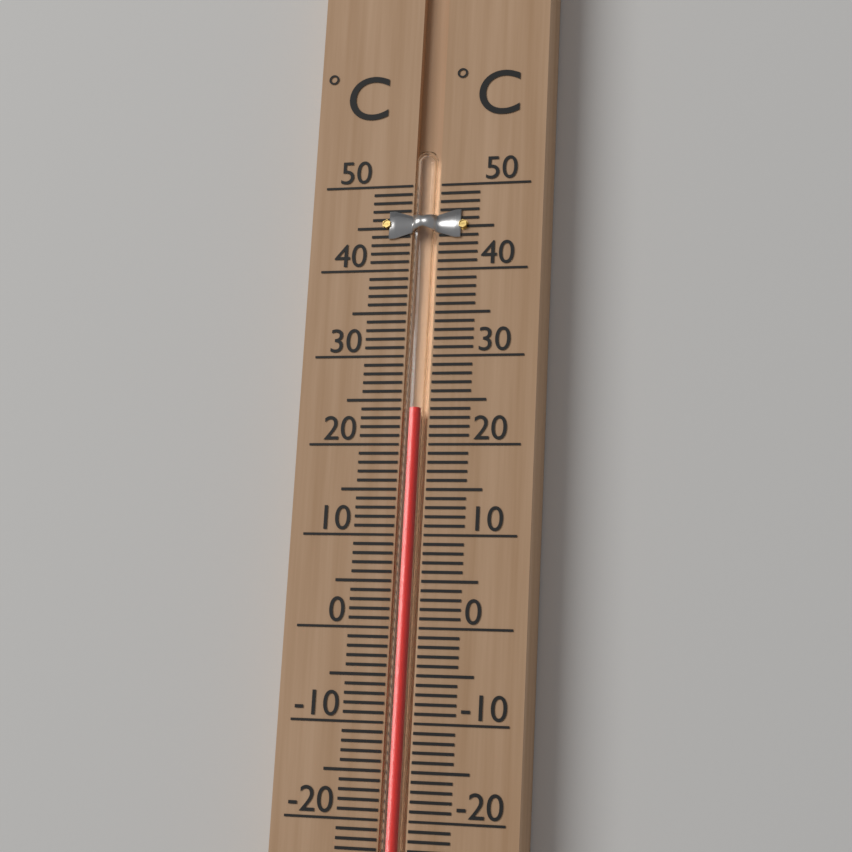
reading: 24 °C
